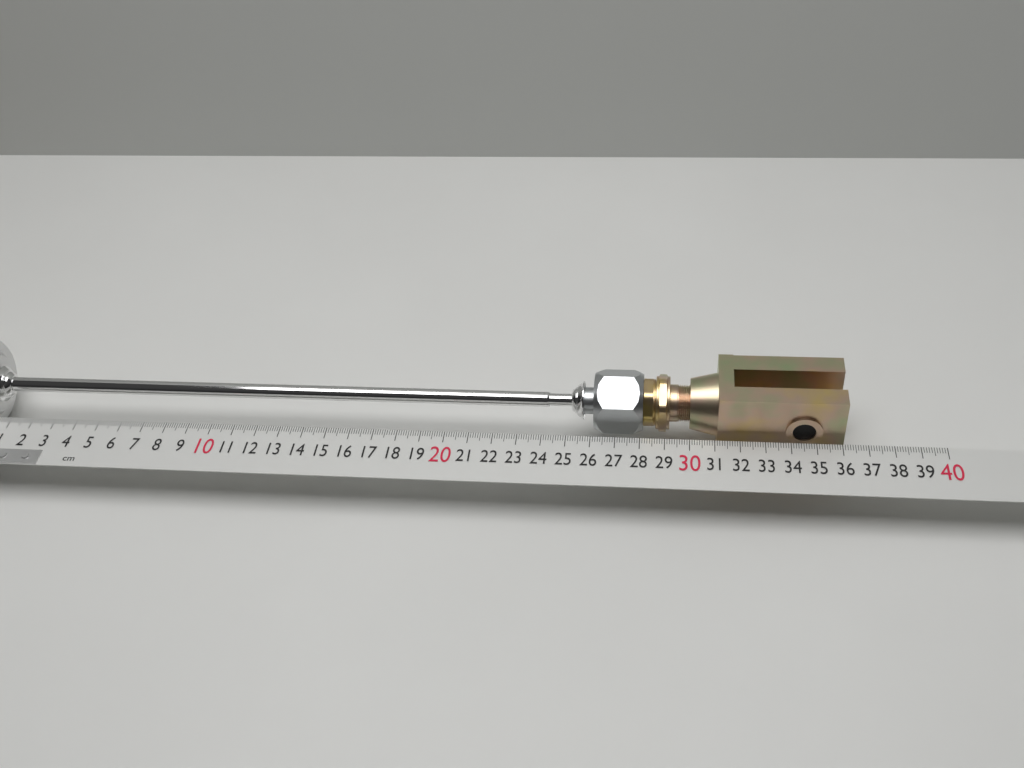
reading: 36.1 cm
